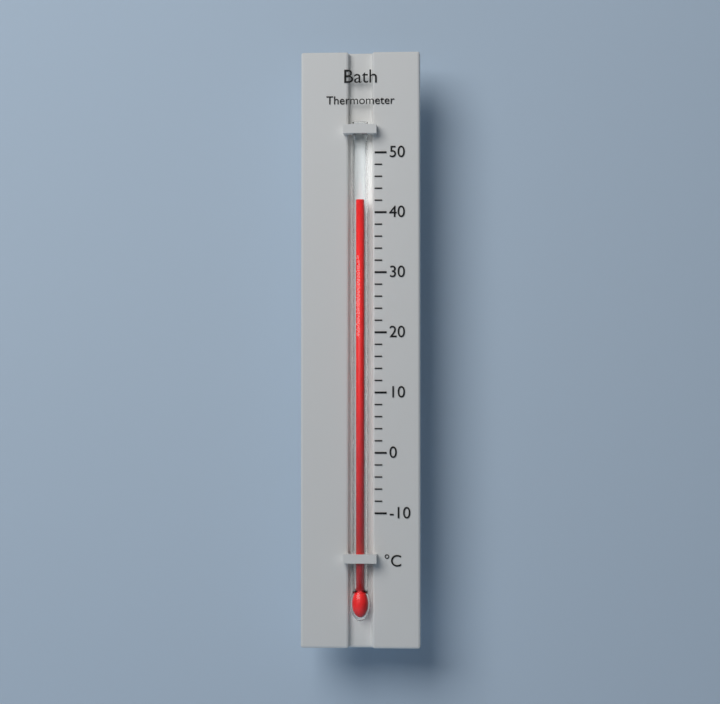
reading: 42 °C
